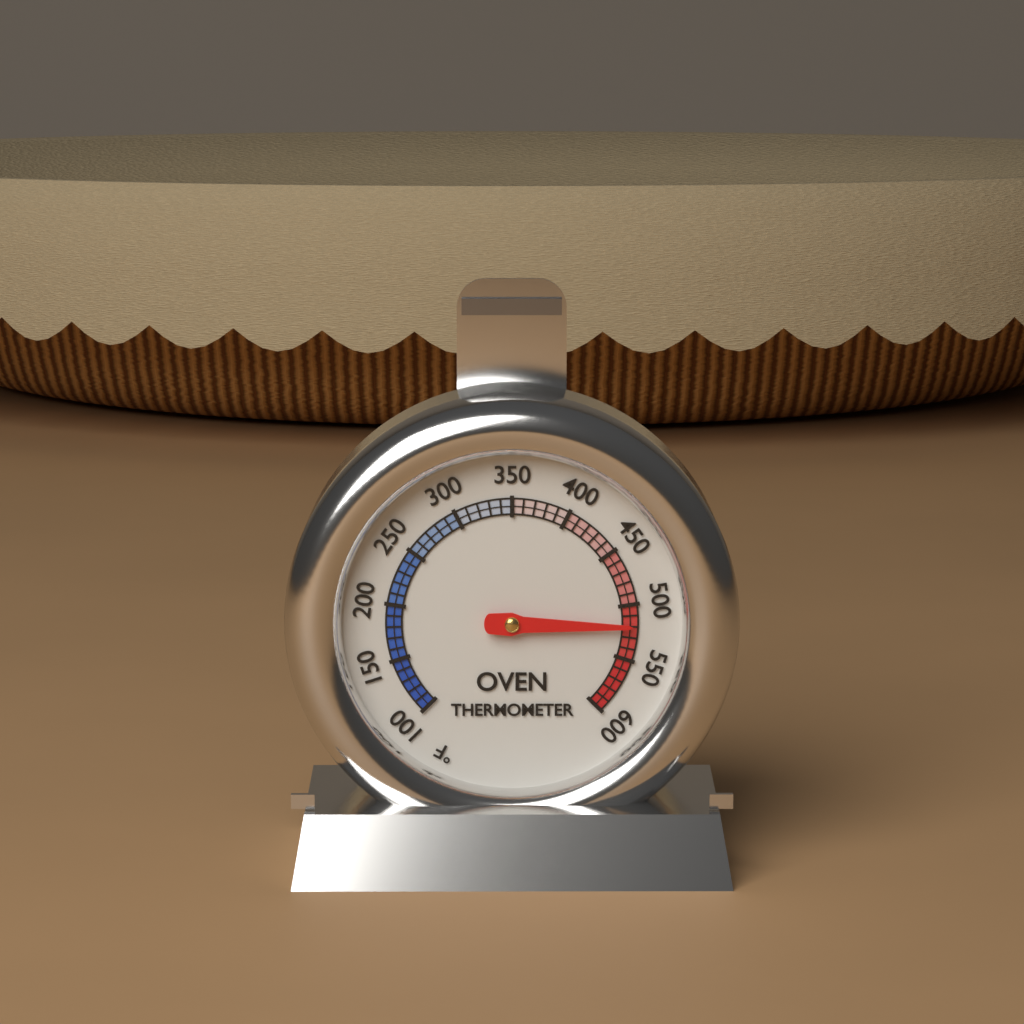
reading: 520 °F
